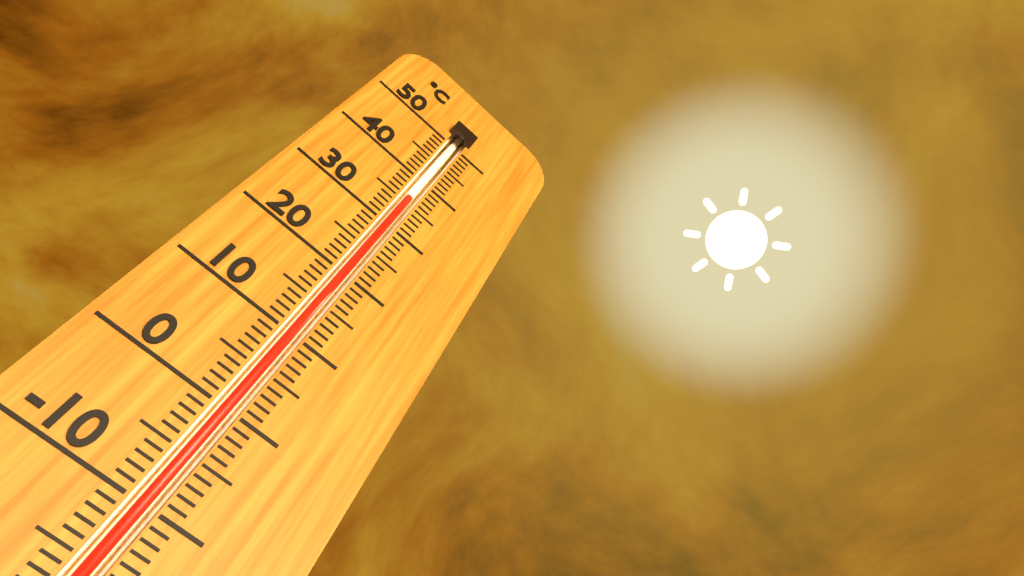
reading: 36 °C
